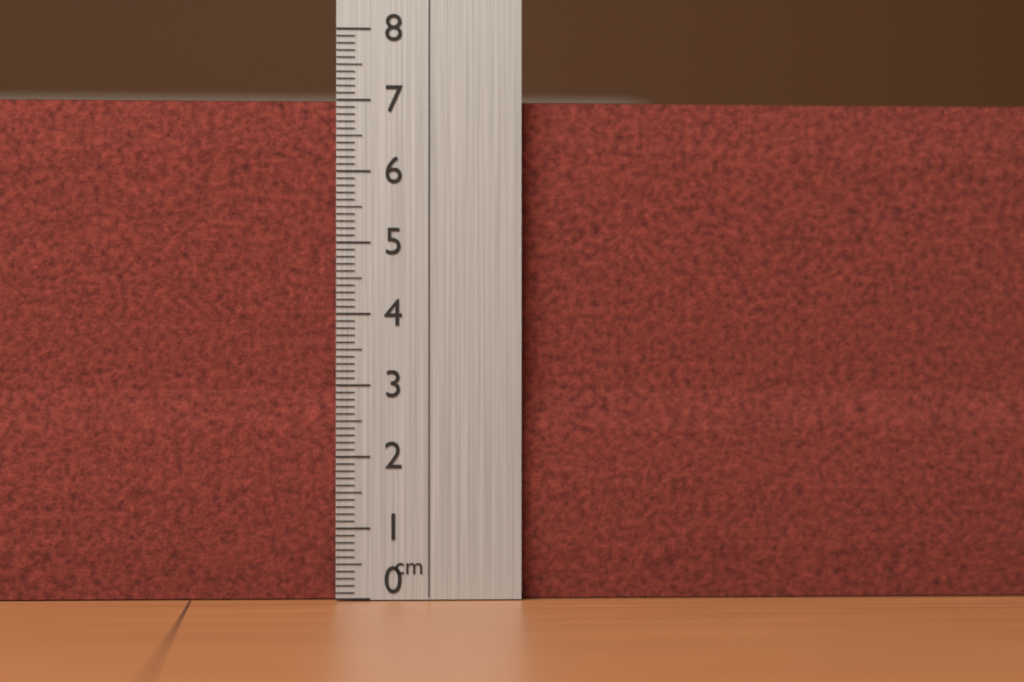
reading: 7.0 cm
